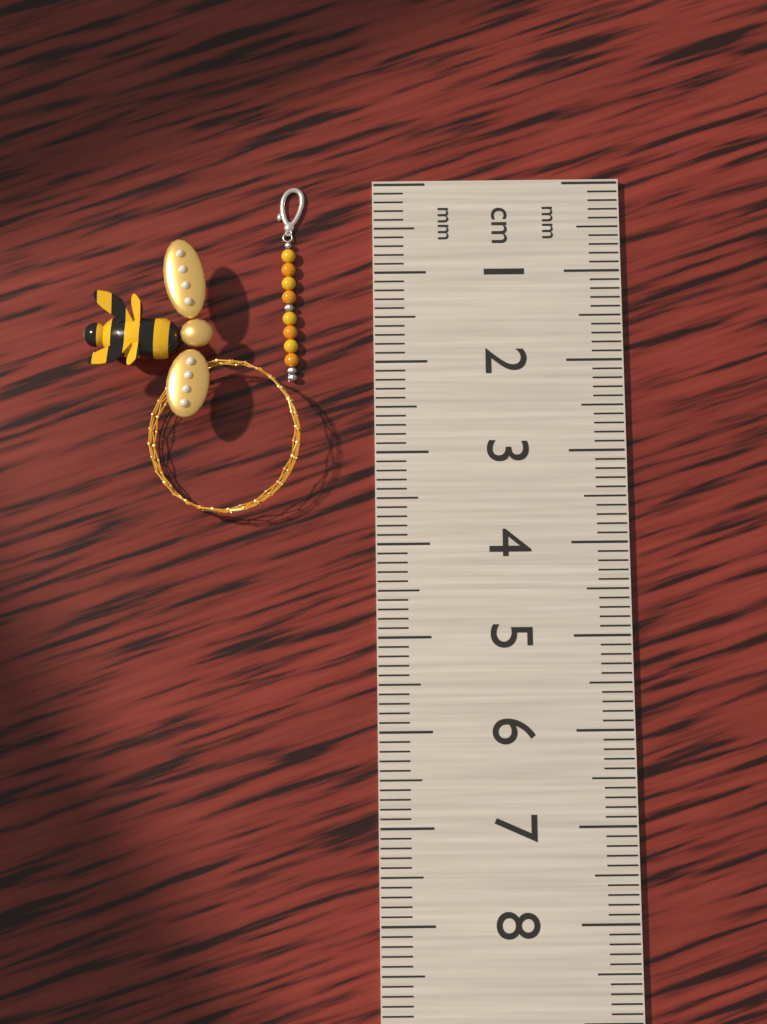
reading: 2.2 cm
